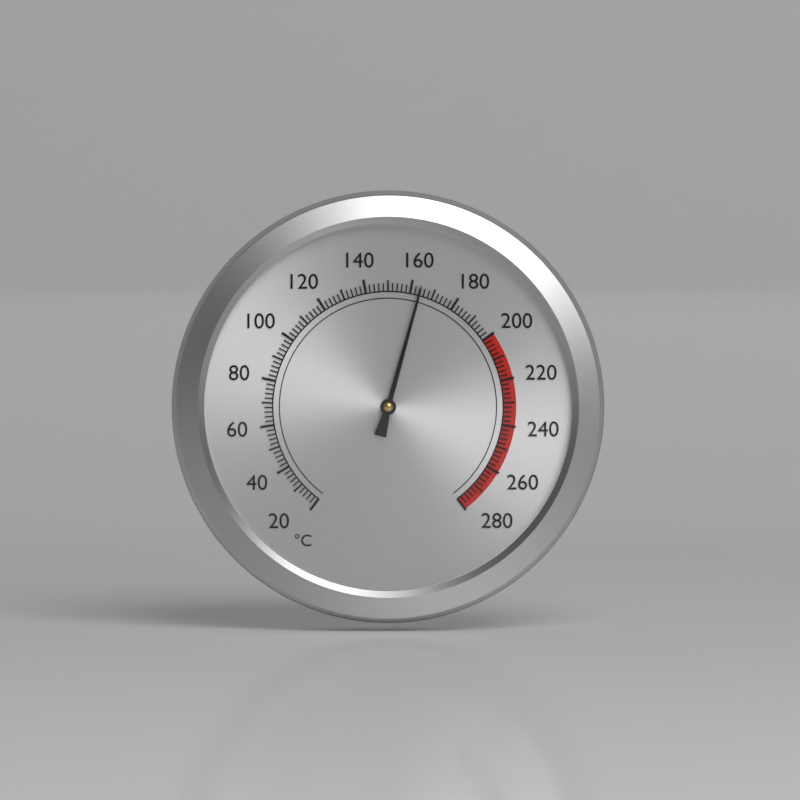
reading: 164 °C
